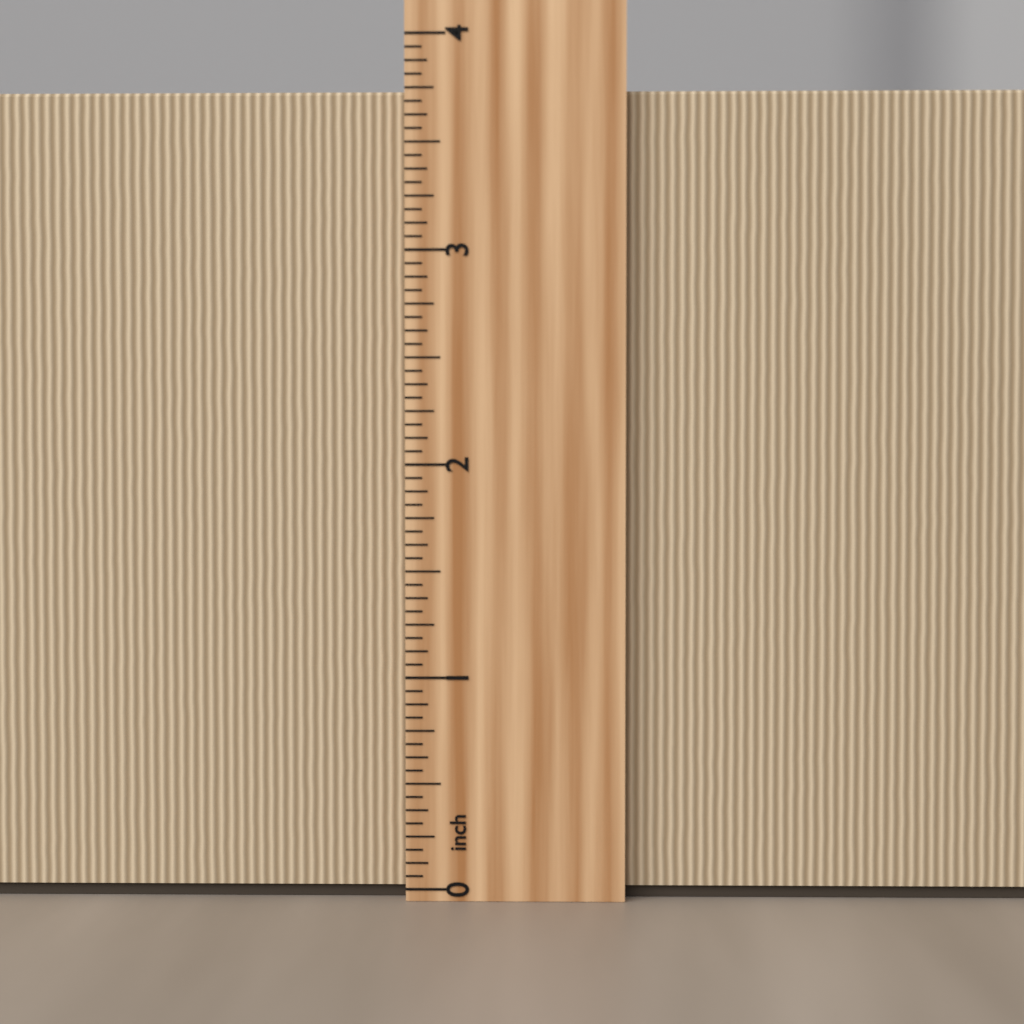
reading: 3.7500 inch
